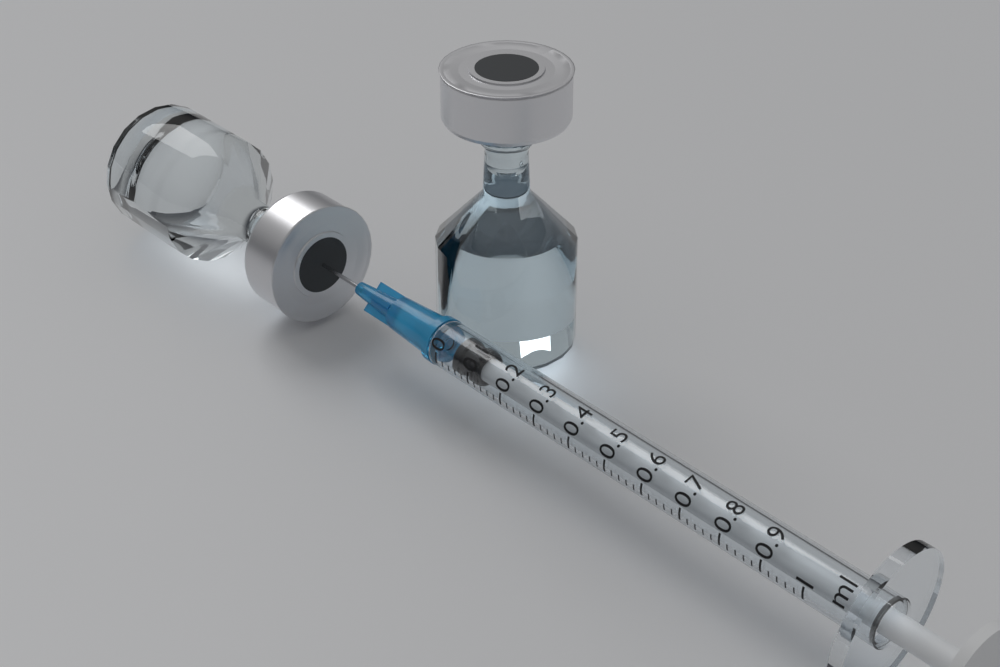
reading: 0.04 ml
